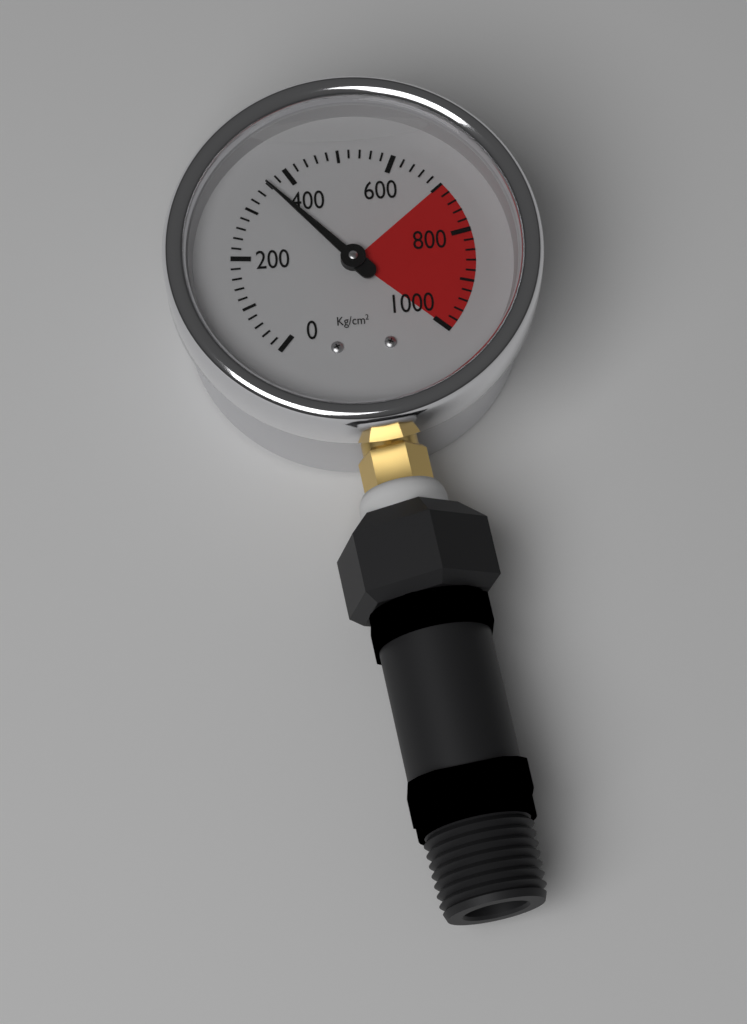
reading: 360 kg/cm²
